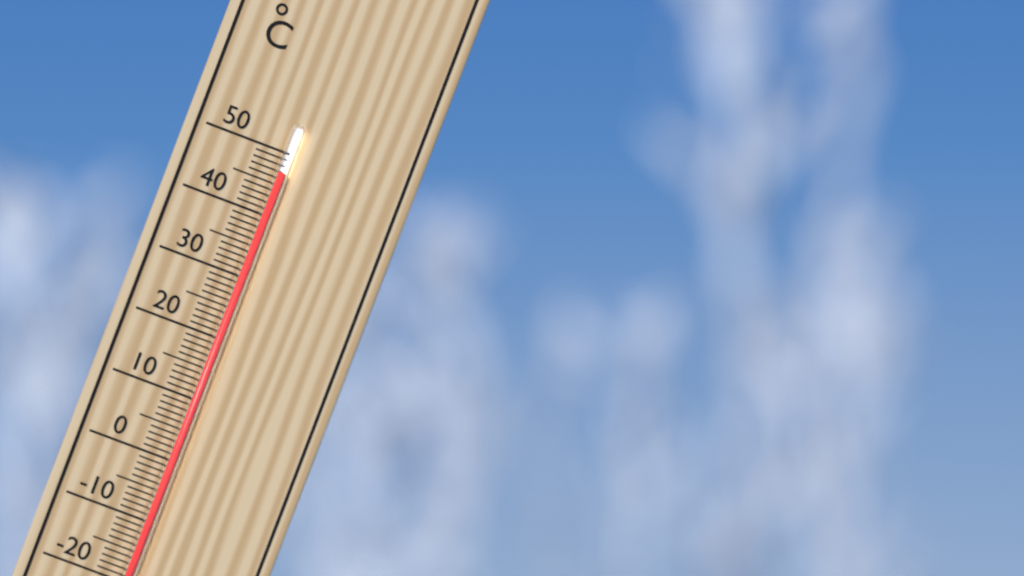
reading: 47 °C
